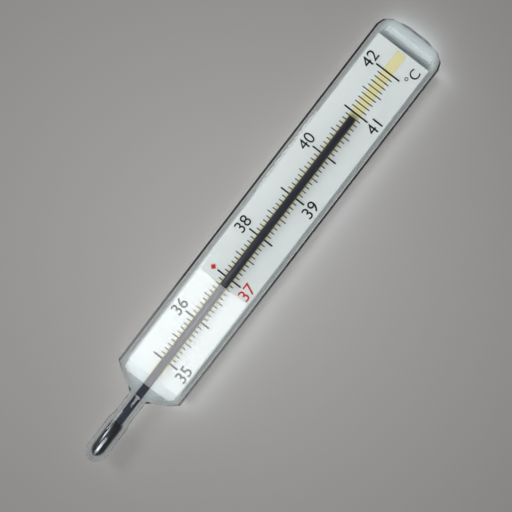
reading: 40.9 °C
